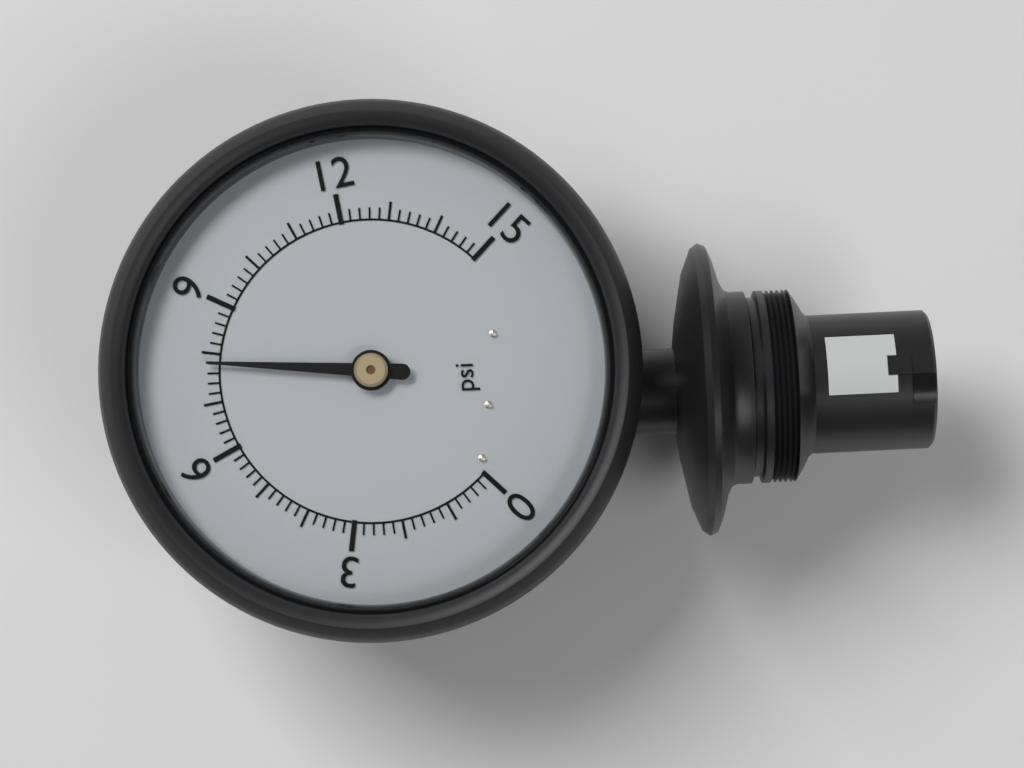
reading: 7.8 psi
